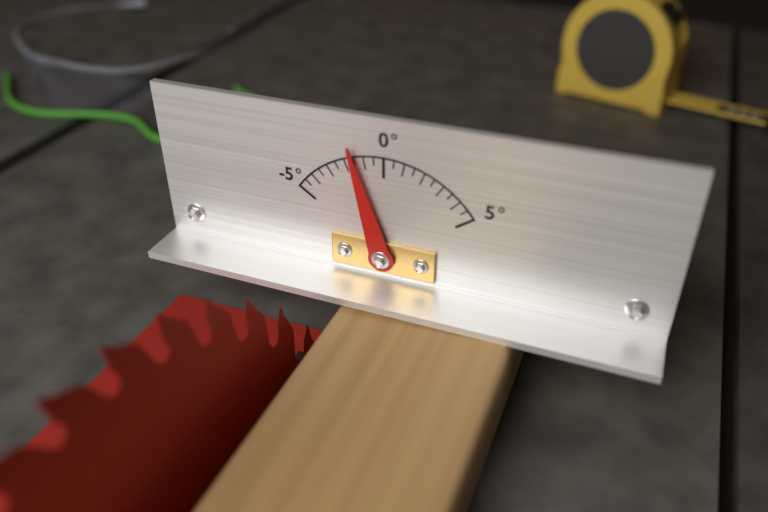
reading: -1.5 °
